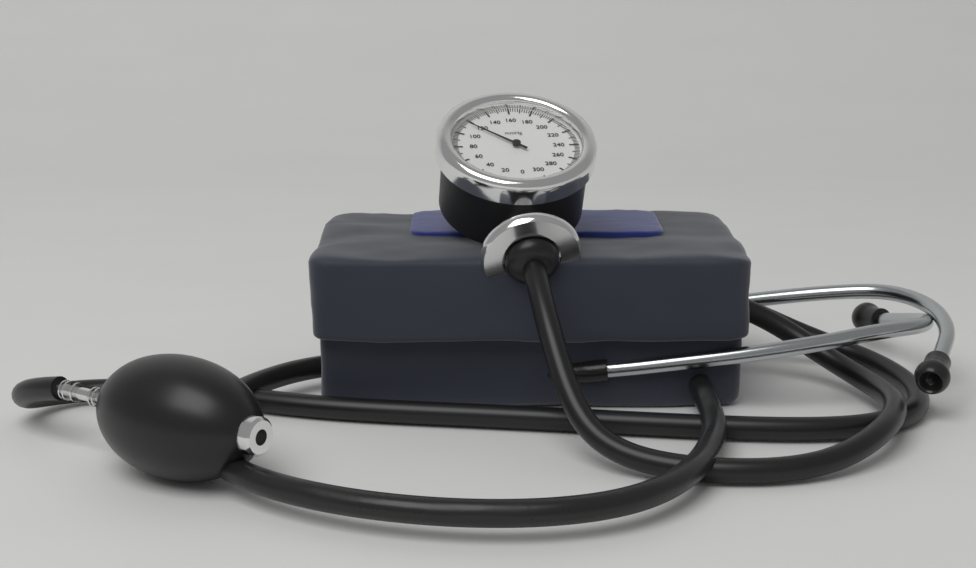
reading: 116 mmHg
